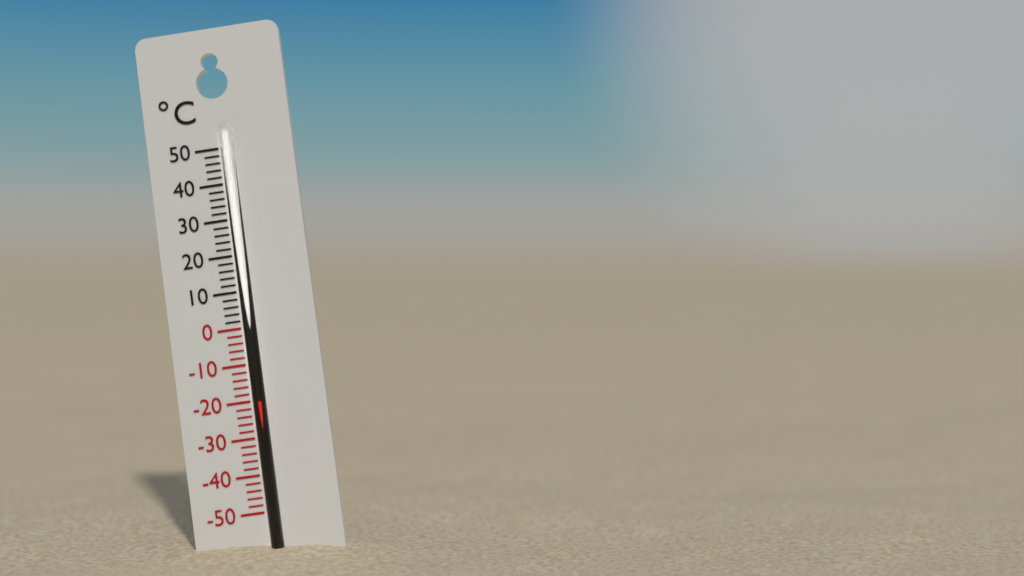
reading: -20 °C
